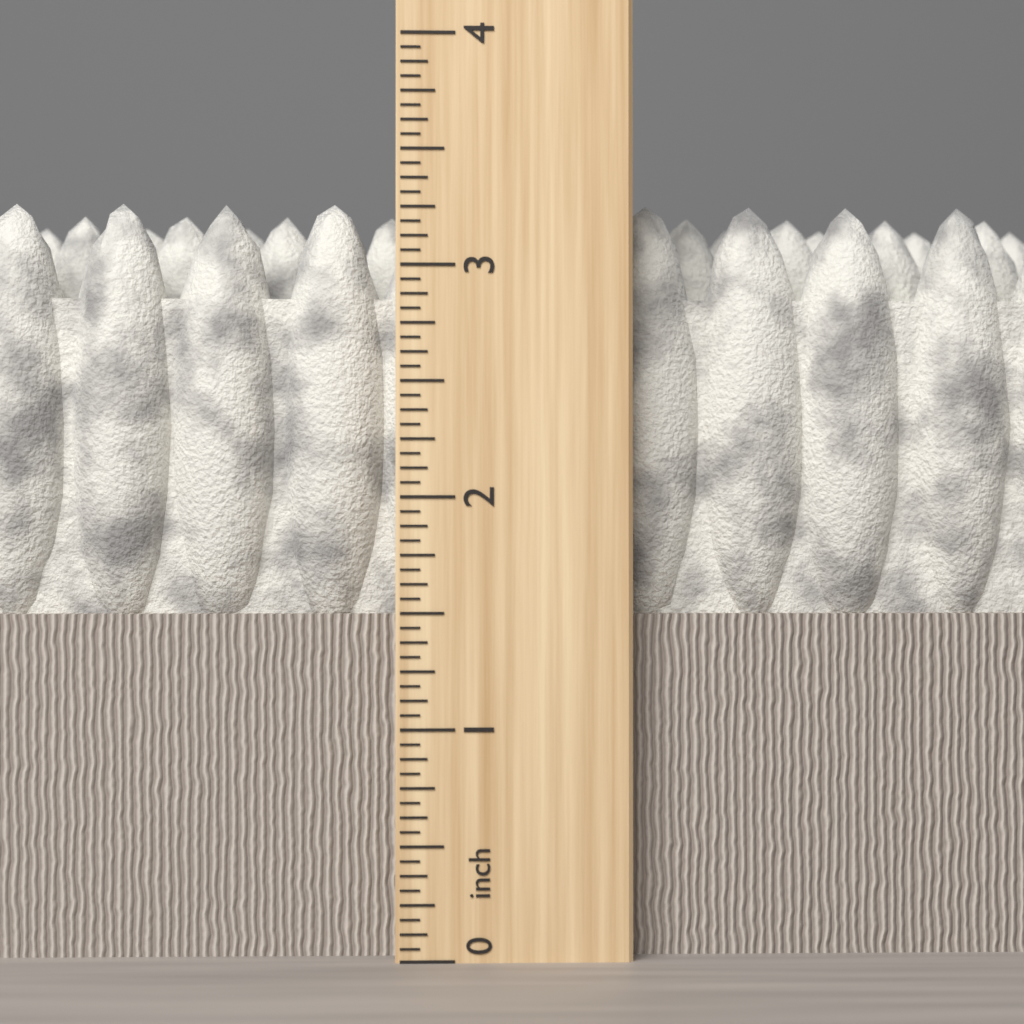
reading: 3.3125 inch
